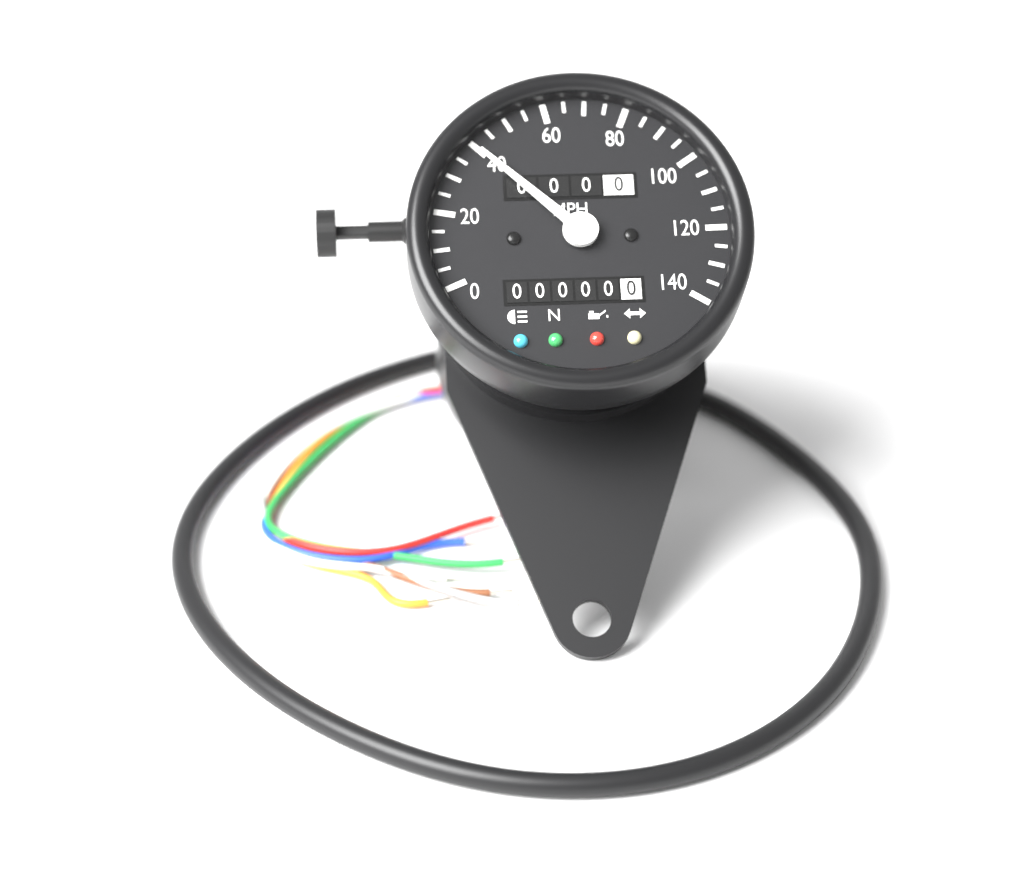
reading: 40 mph
